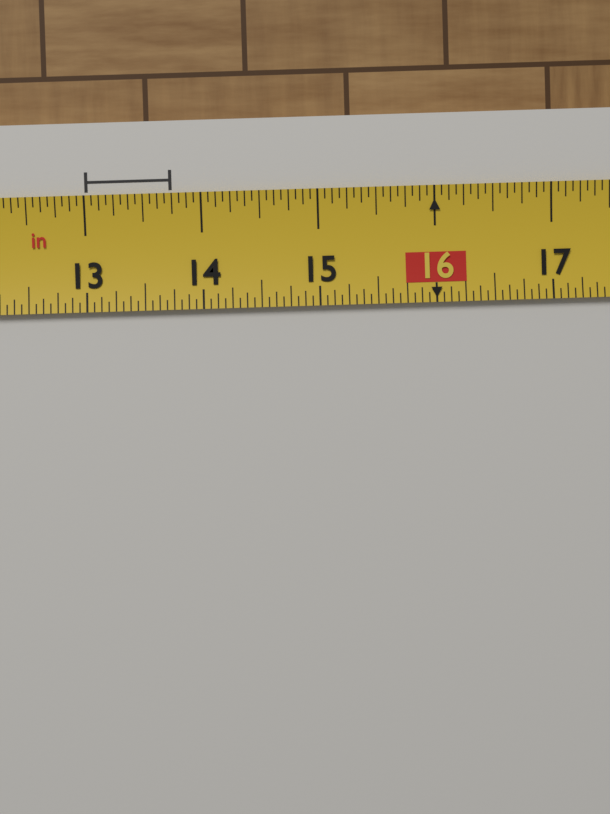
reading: 13.7500 in
